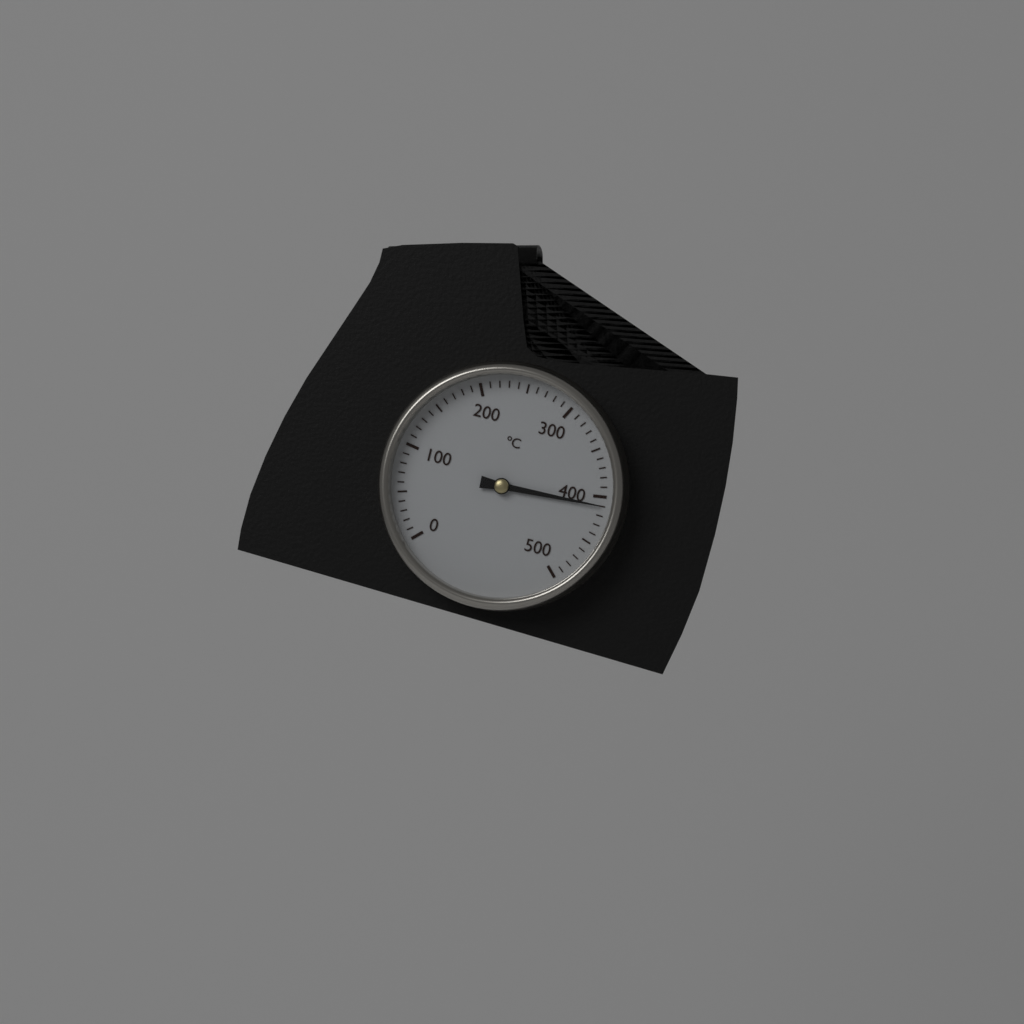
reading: 410 °C
